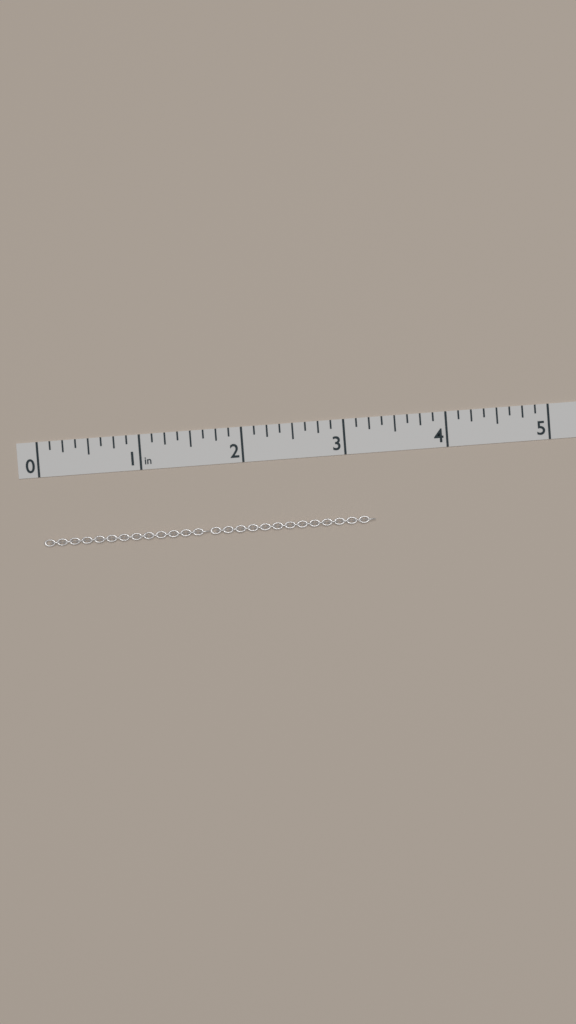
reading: 3.250 in
